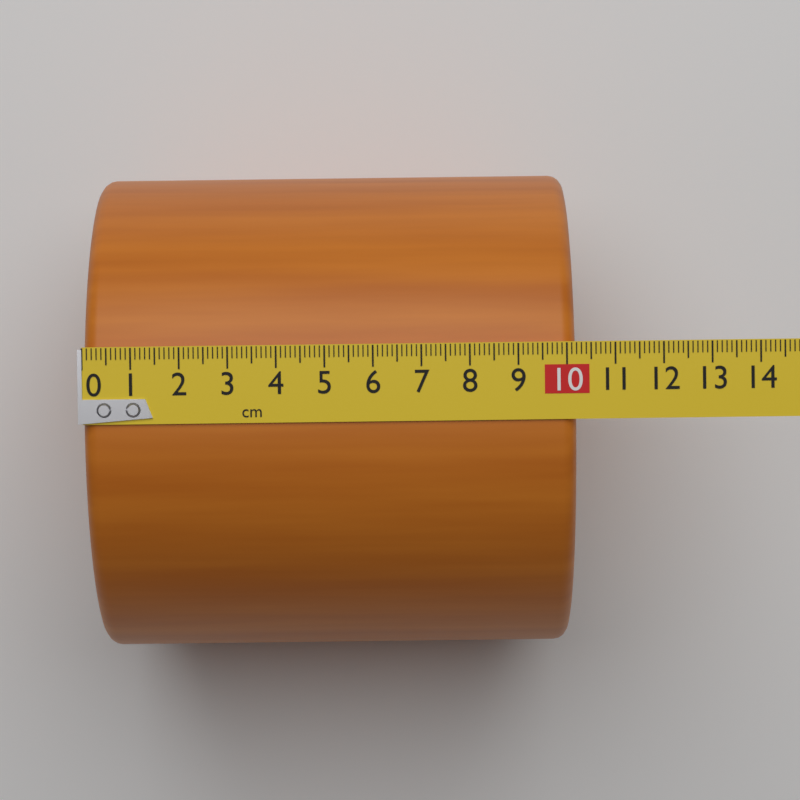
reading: 10.2 cm
